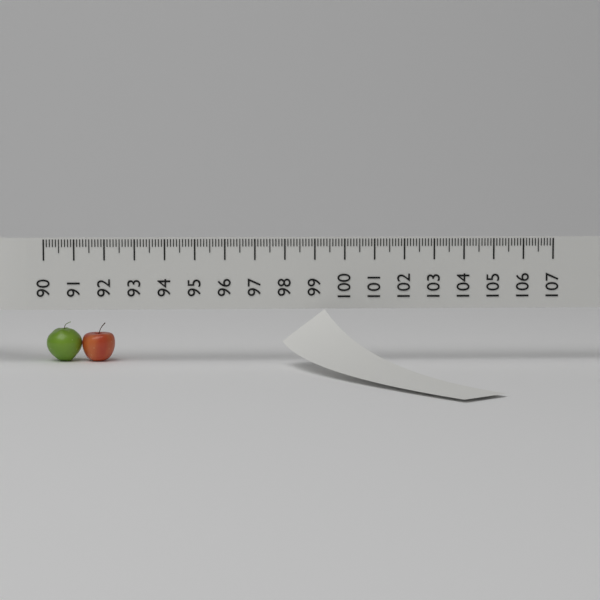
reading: 92.3 (no unit)
